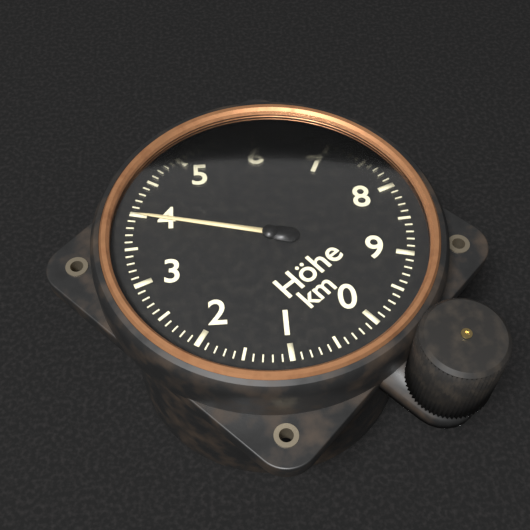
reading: 4.0 km
